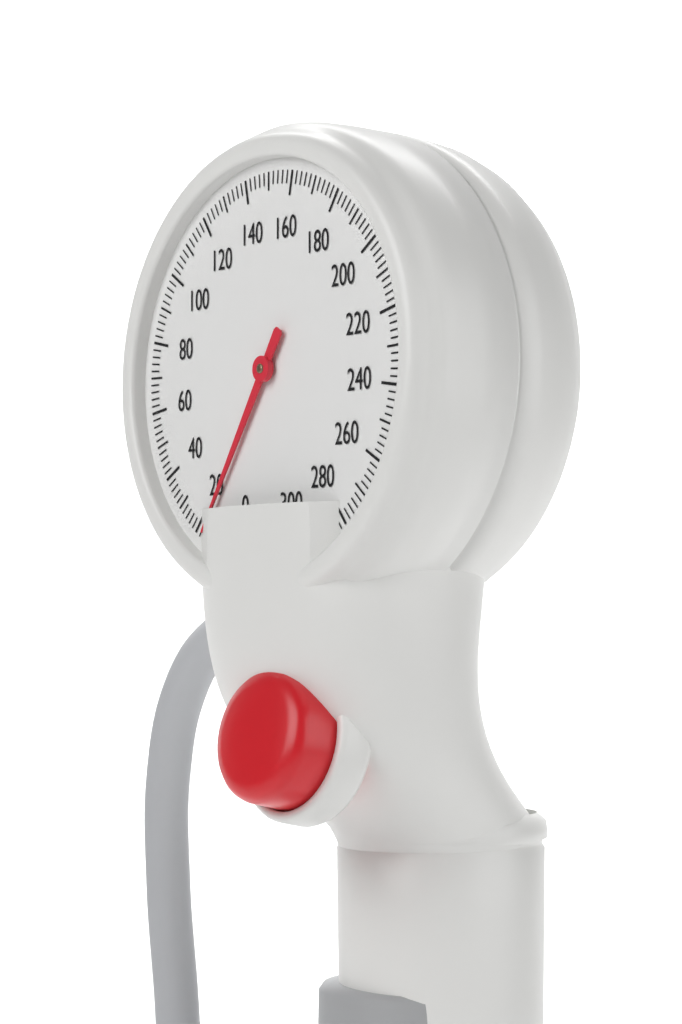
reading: 16 mmHg
